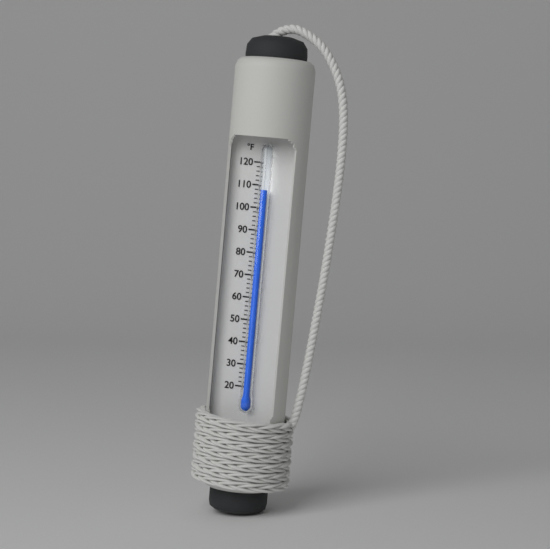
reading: 108 °F
